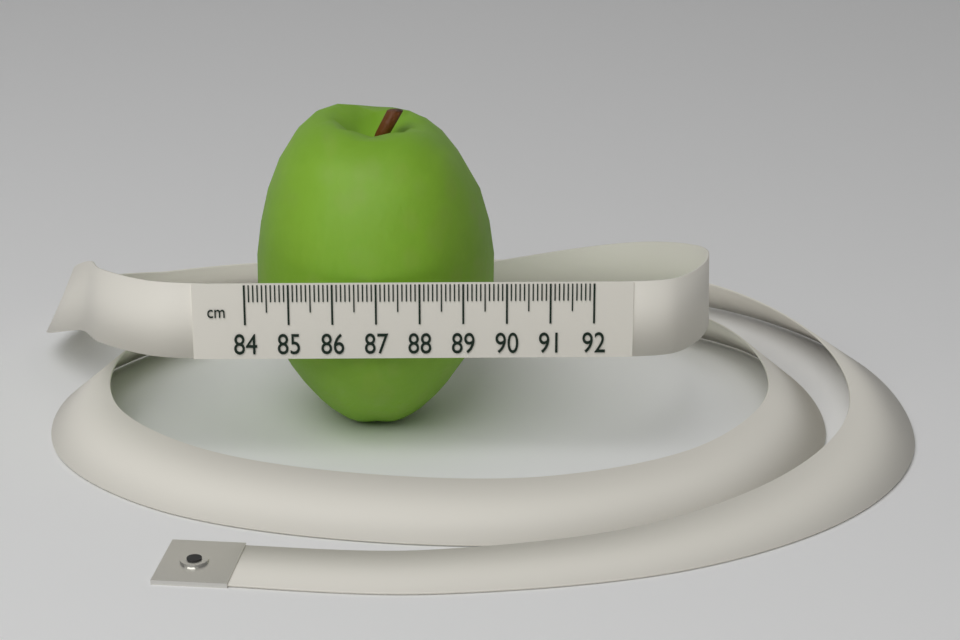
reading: 89.8 cm
